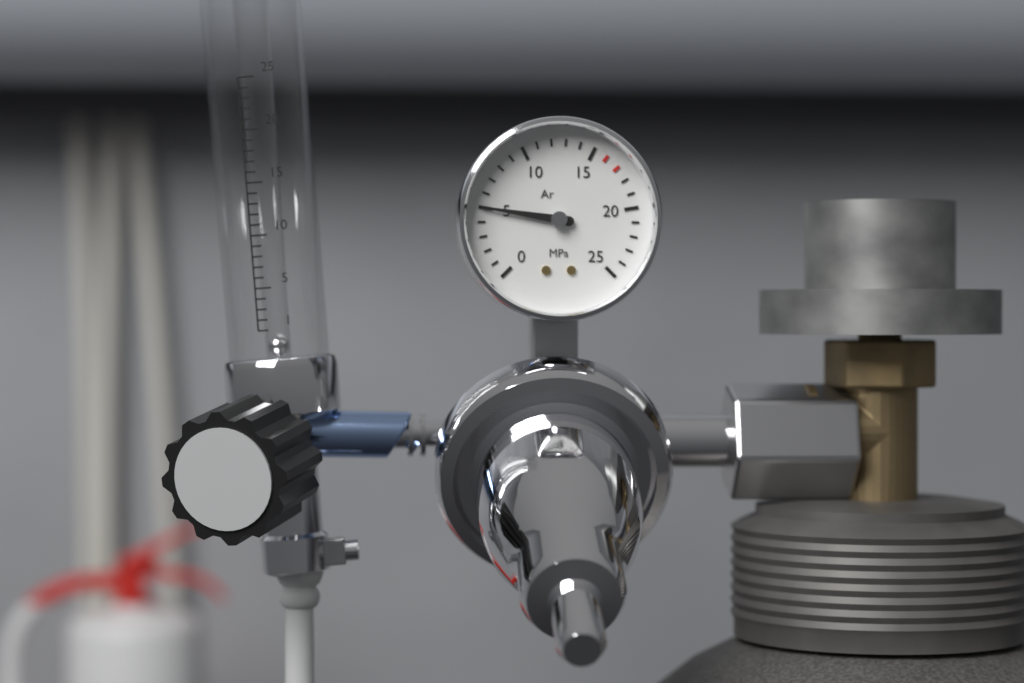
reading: 5 MPa
